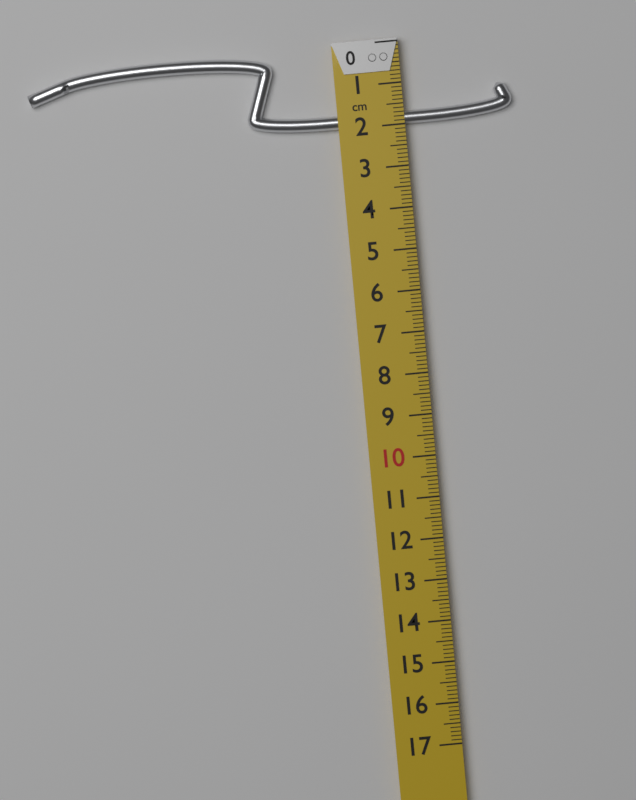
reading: 2.0 cm
